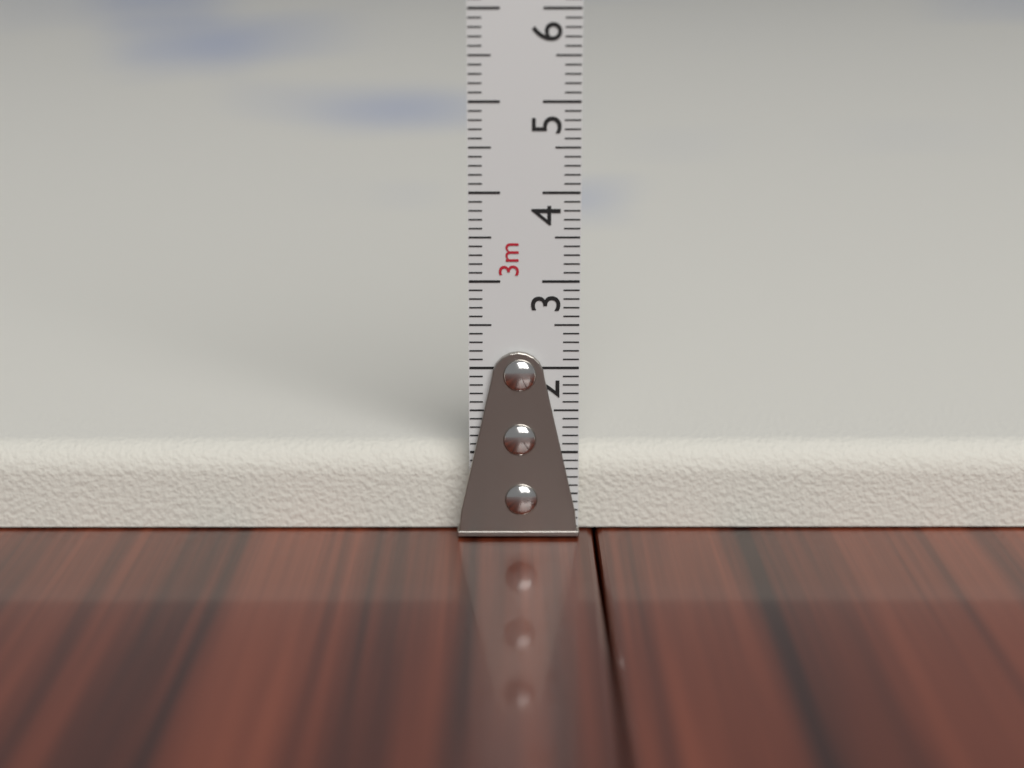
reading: 1.0 cm
